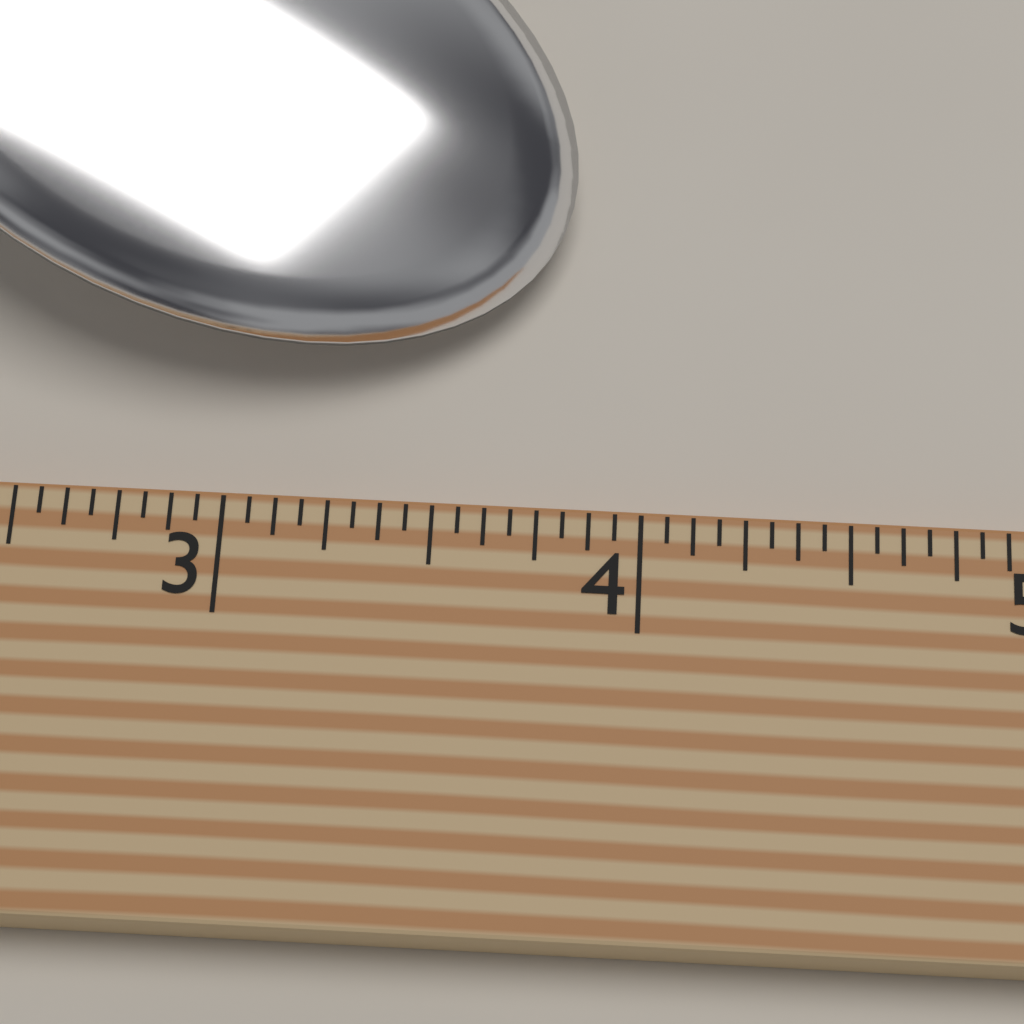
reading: 3.8125 (no unit)
